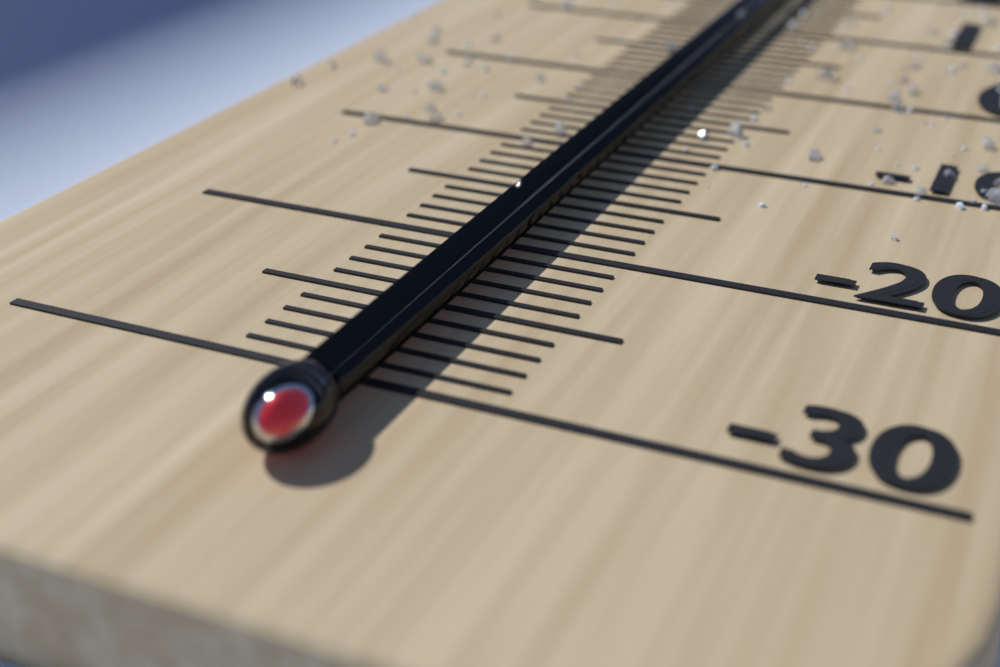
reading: -20 °C
